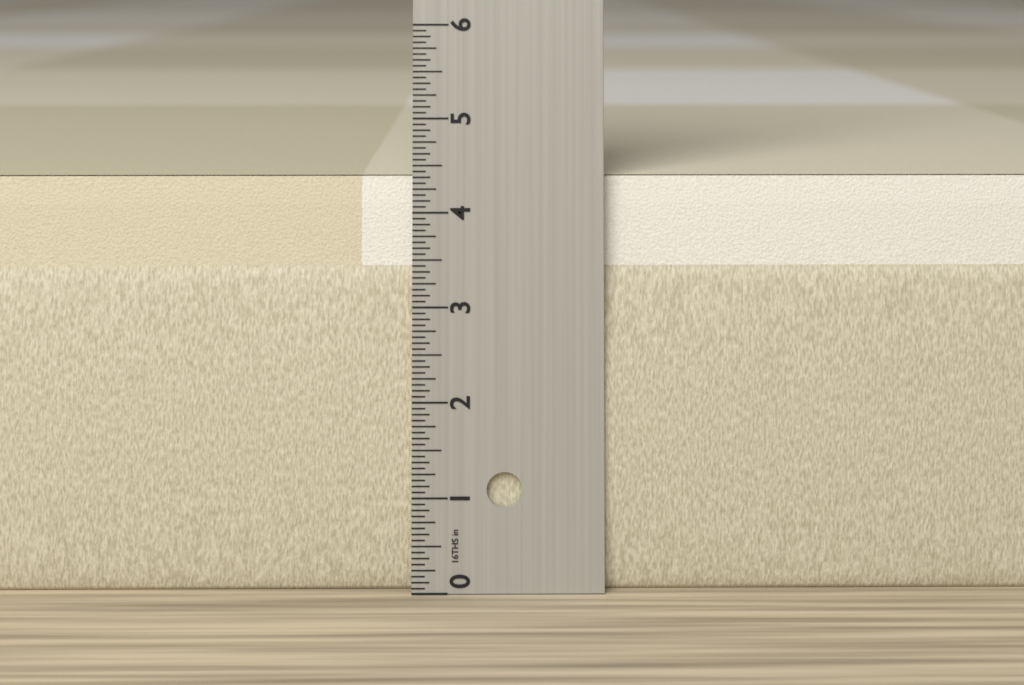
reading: 4.3750 in
